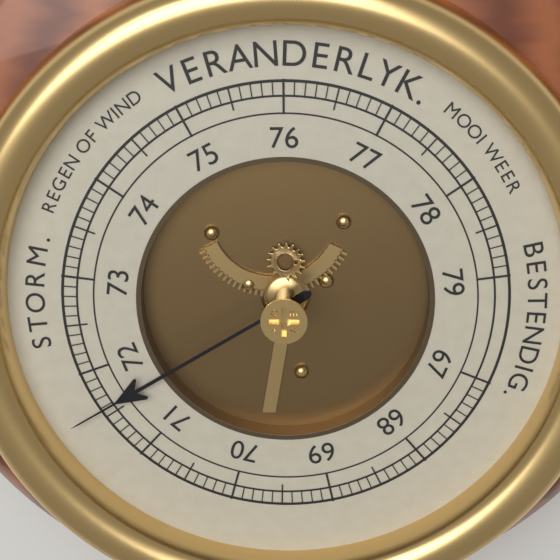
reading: 71.6 (no unit)
